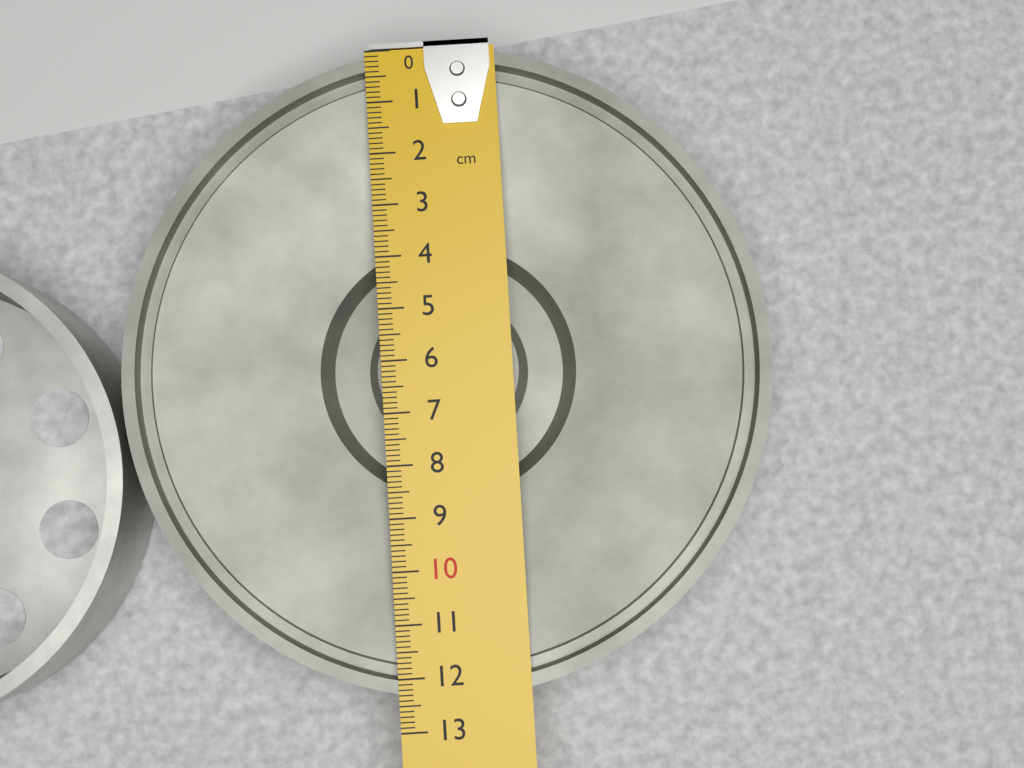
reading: 12.4 cm
